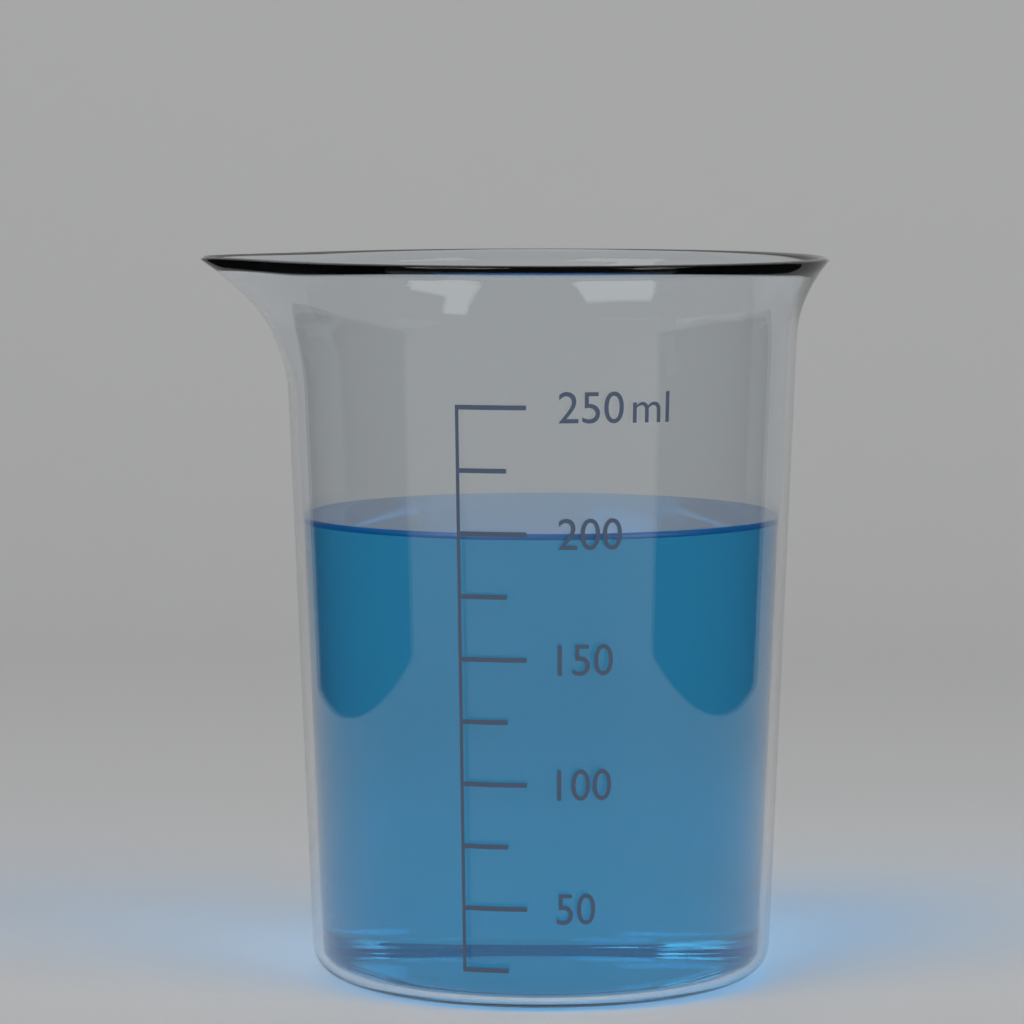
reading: 200 ml
